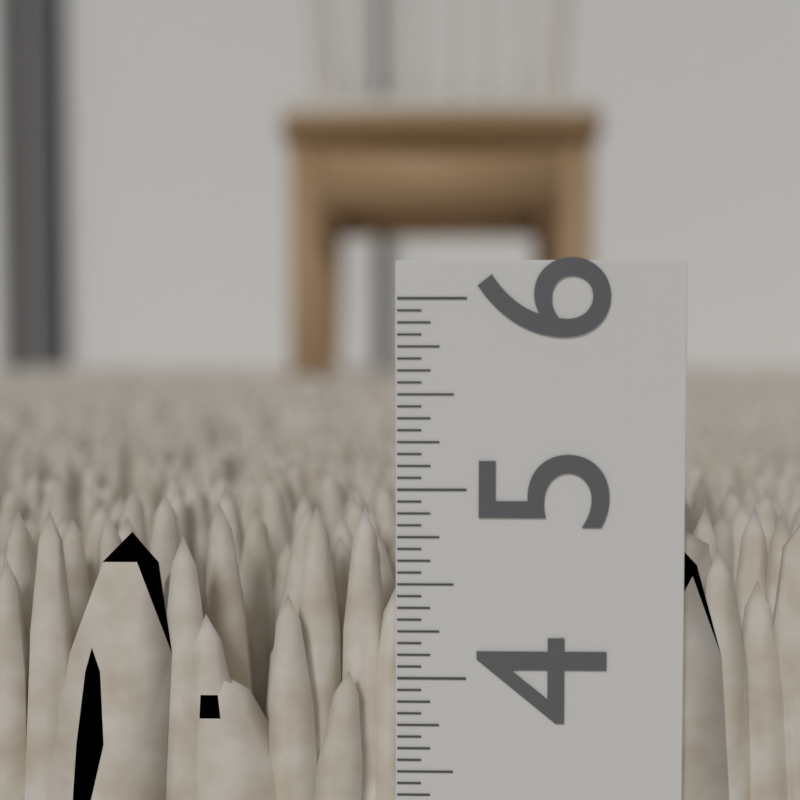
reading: 4.8750 in
